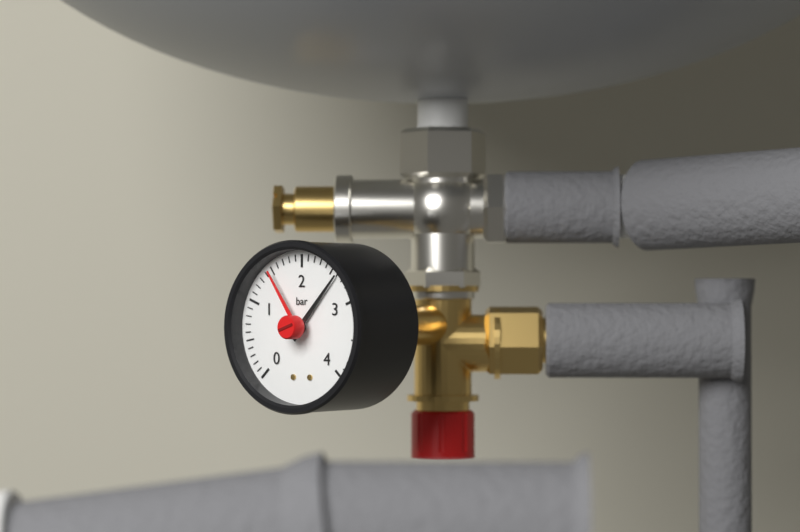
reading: 2.6 bar
